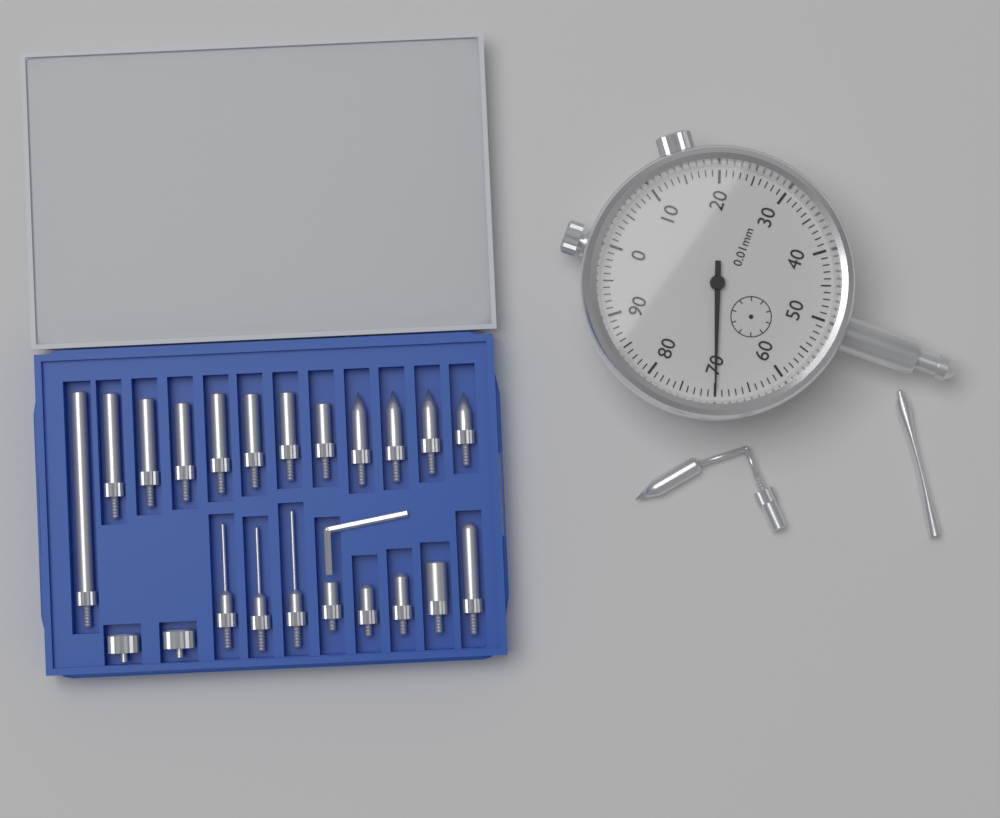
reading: 0.70 mm
